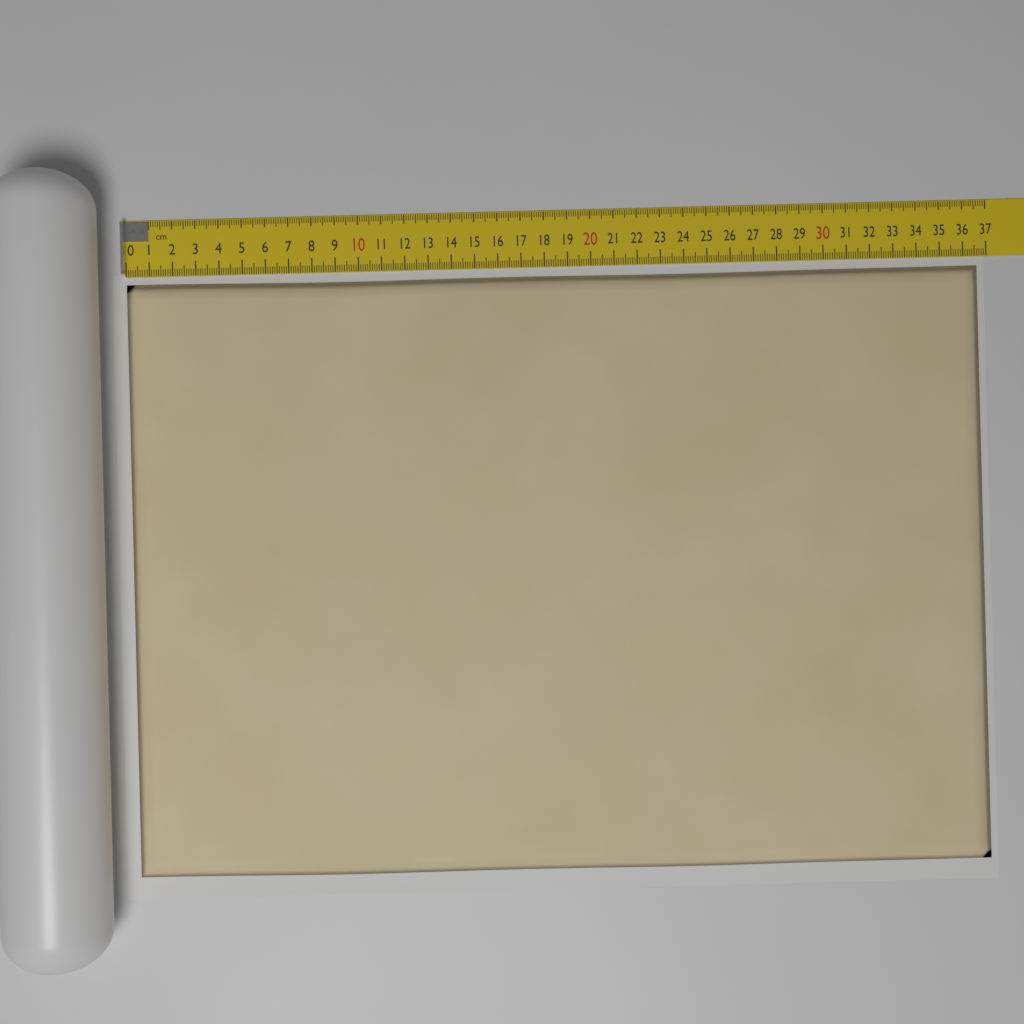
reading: 36.6 cm
